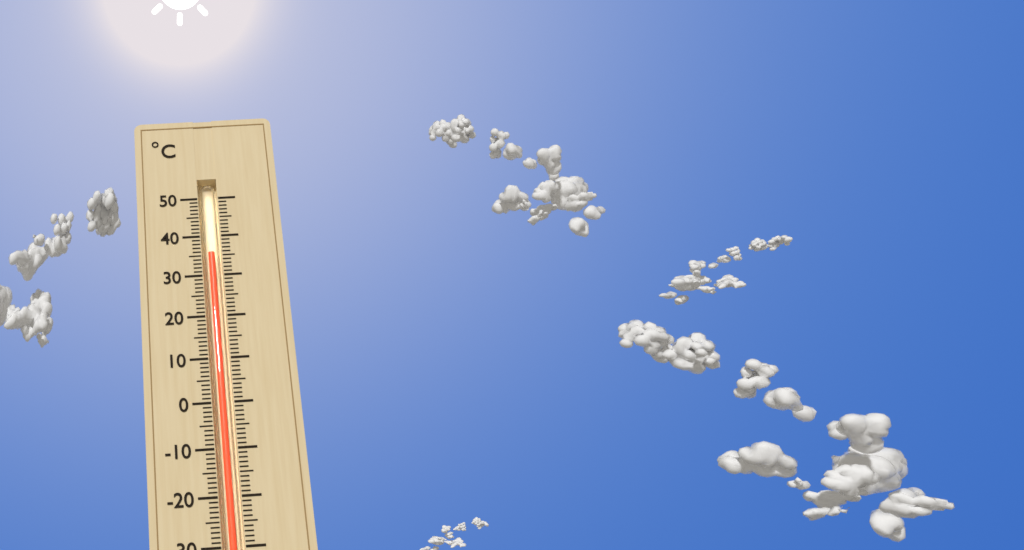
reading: 36 °C
